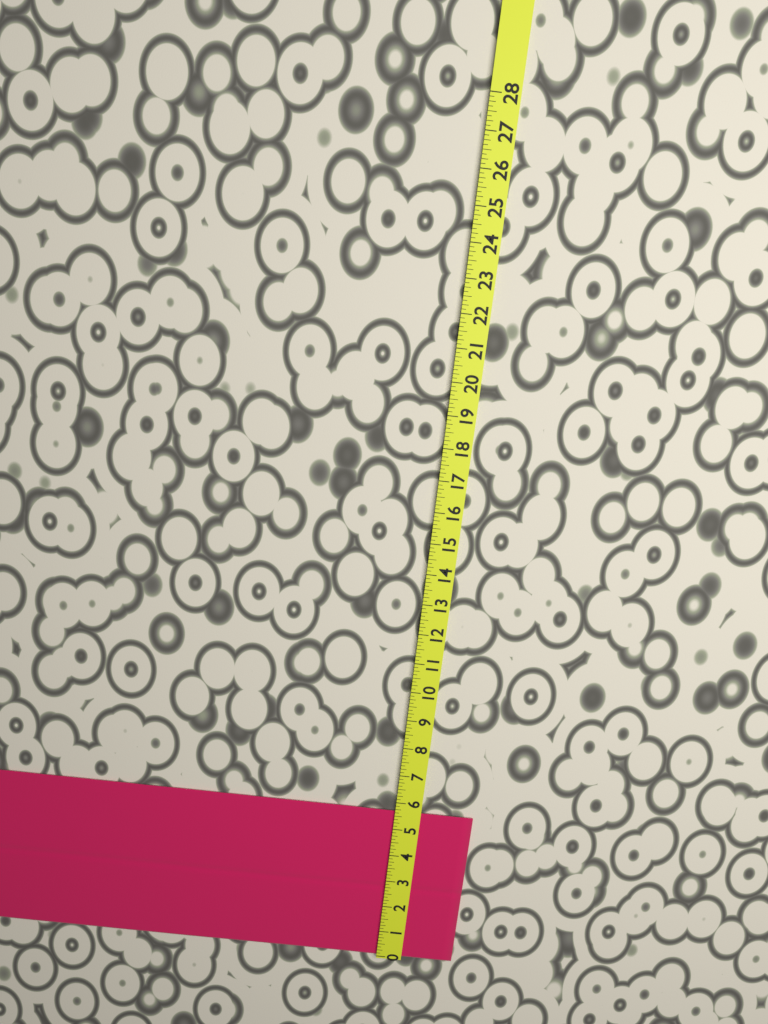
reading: 5.625 (no unit)
